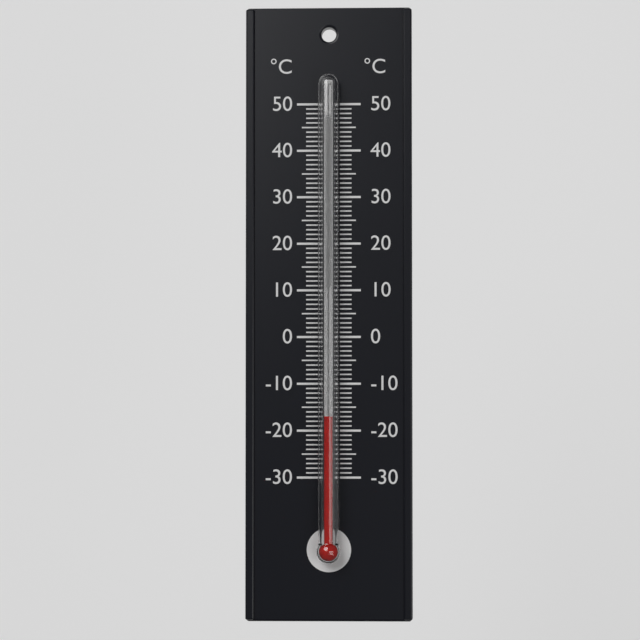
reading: -17 °C
